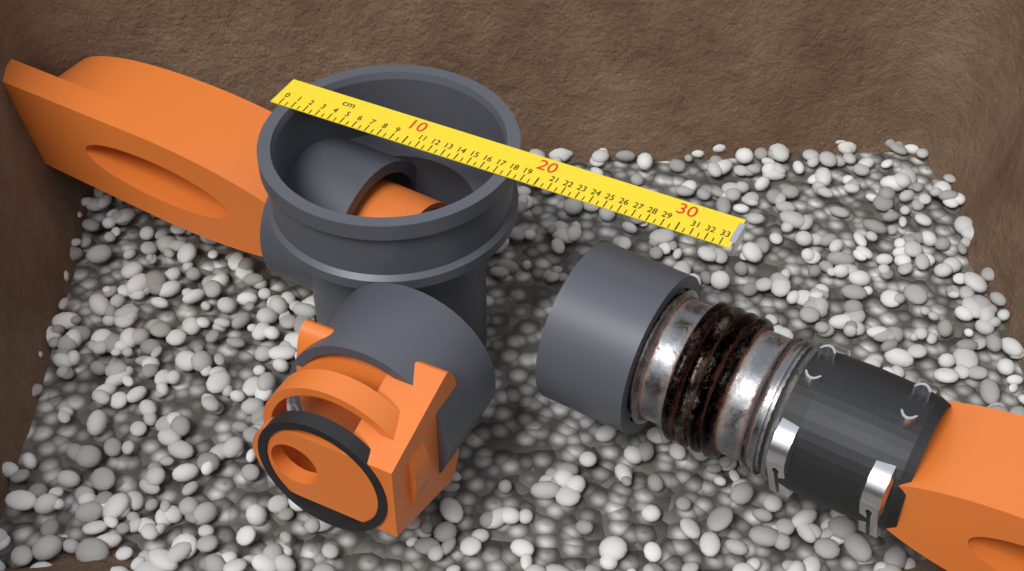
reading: 18.0 cm
